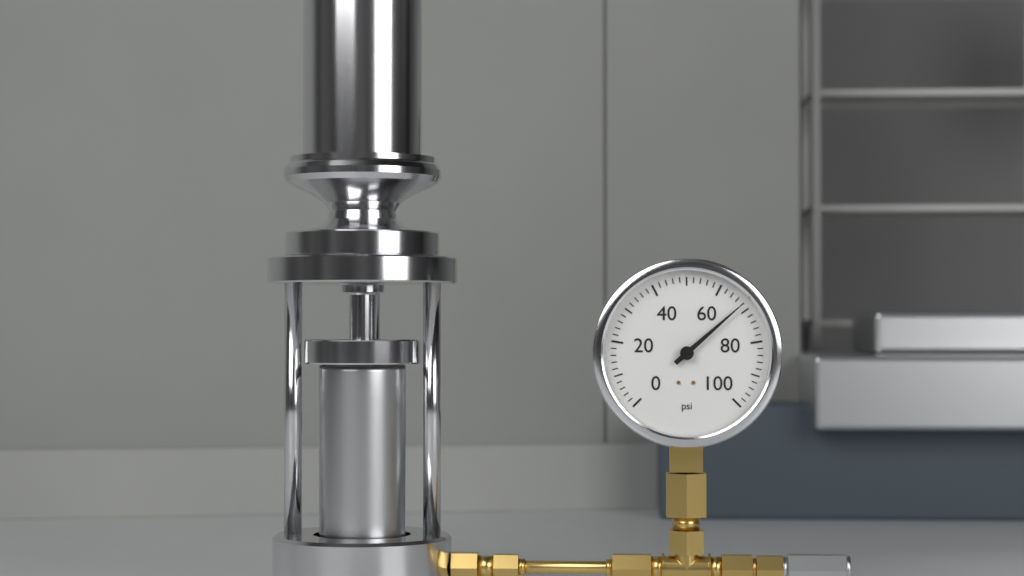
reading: 68 psi
